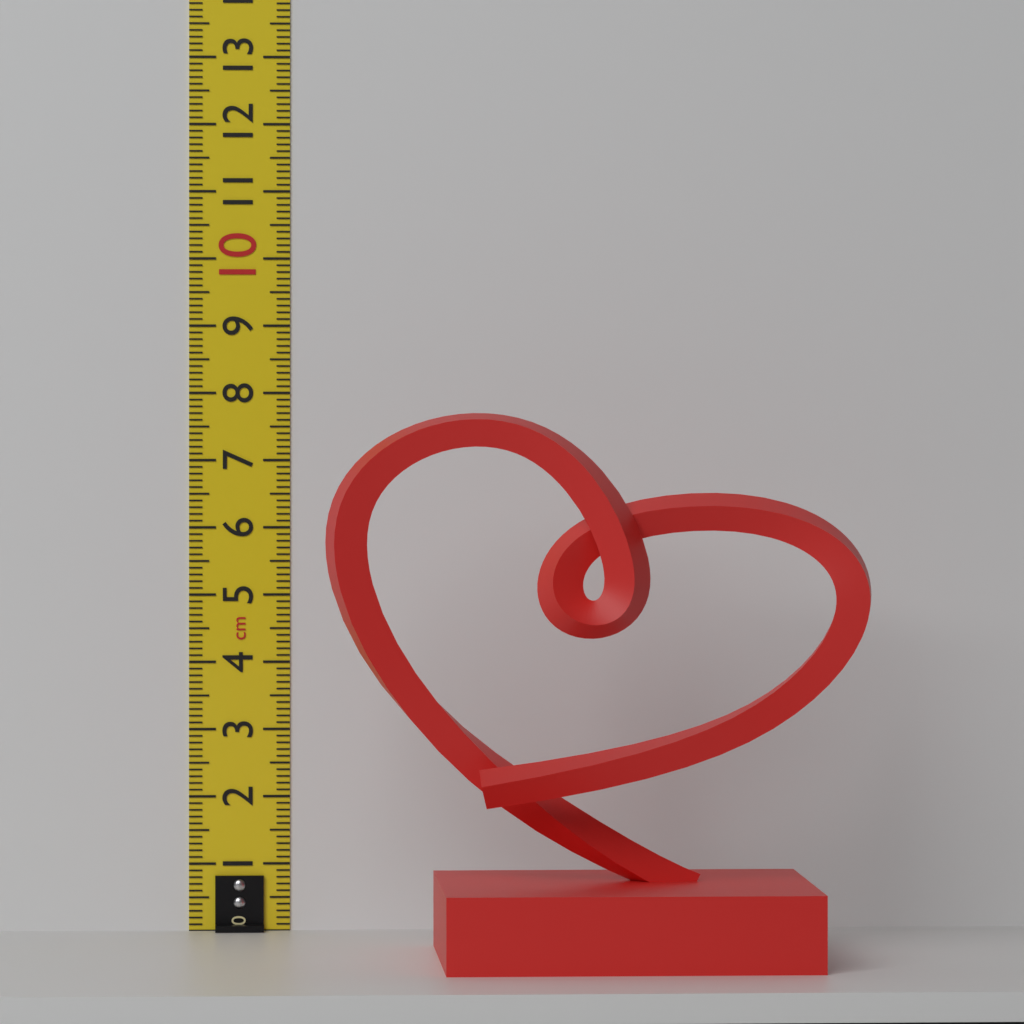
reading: 7.7 cm
